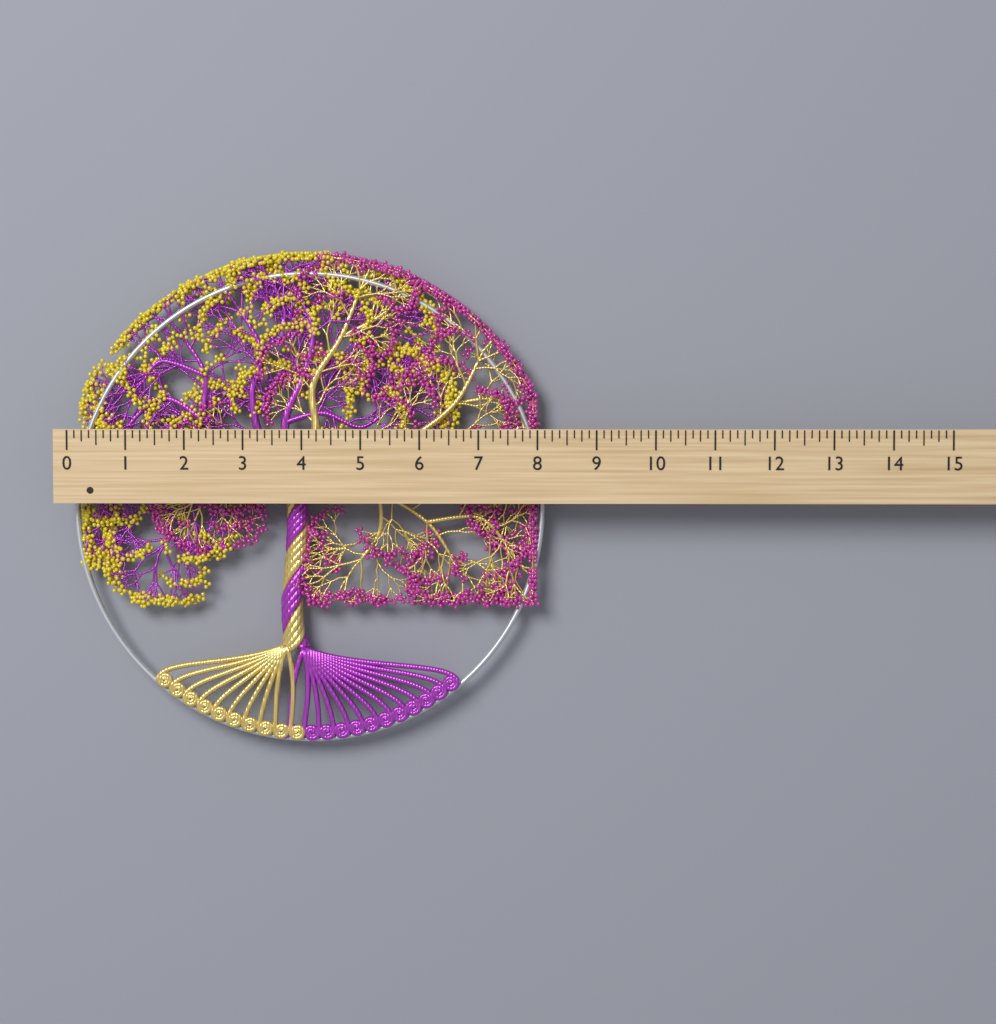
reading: 8.125 (no unit)
